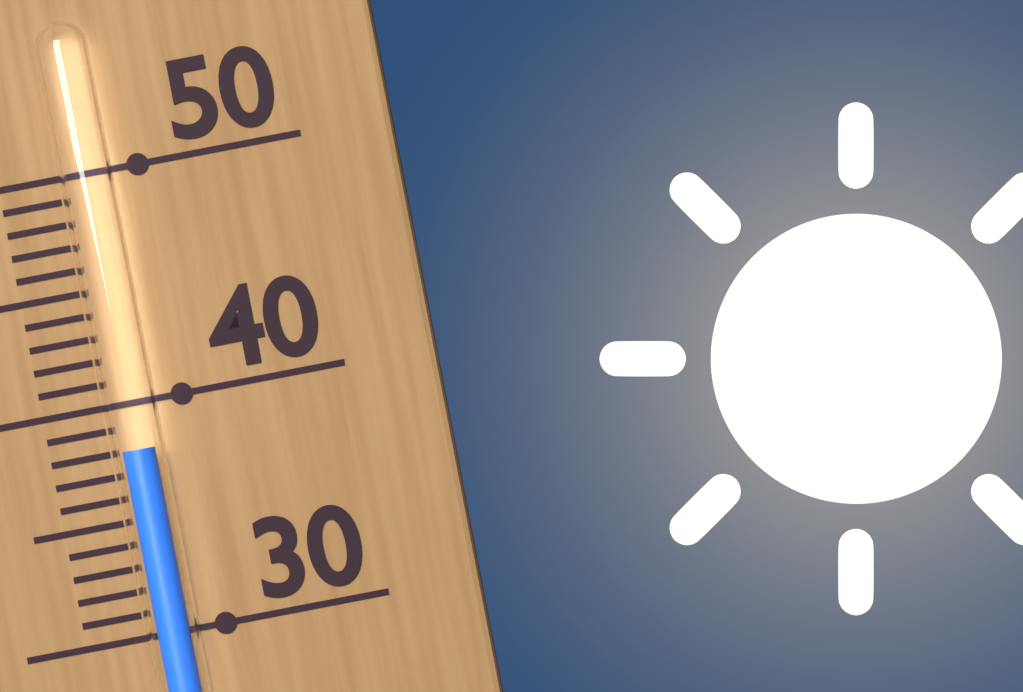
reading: 38 (no unit)
